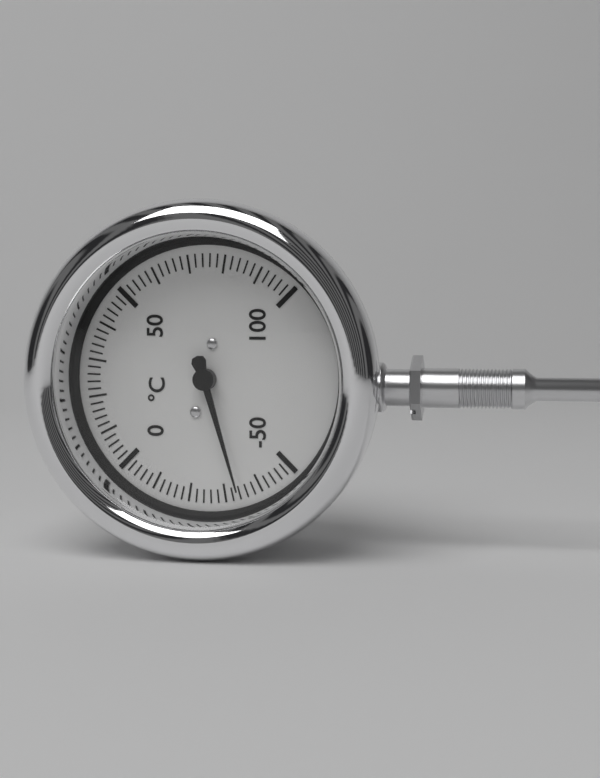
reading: -34 °C
